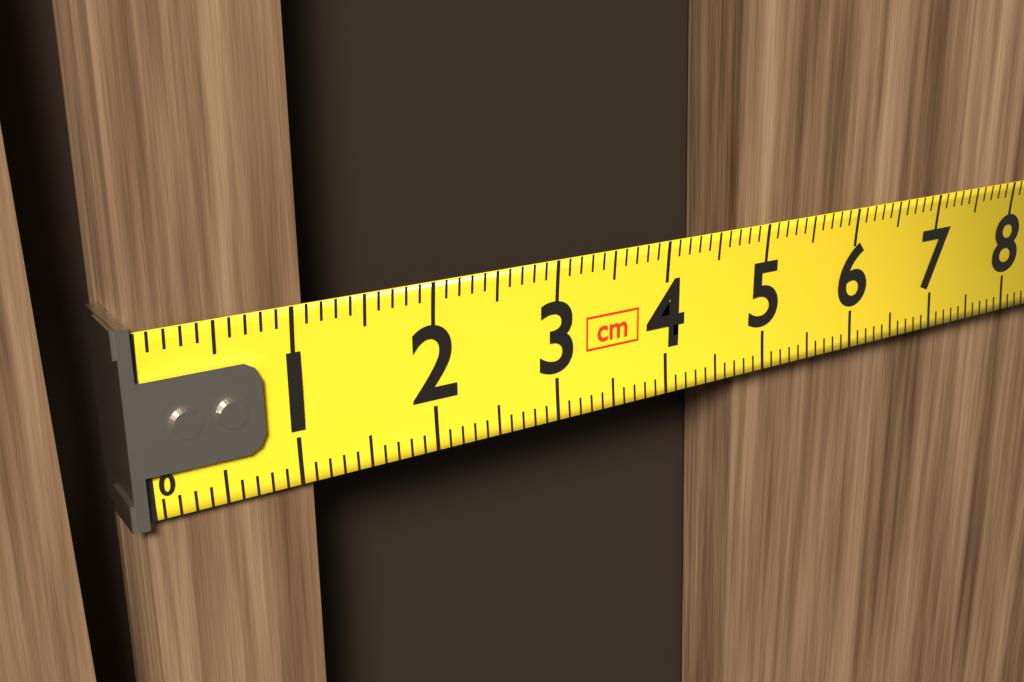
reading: 1.1 cm
